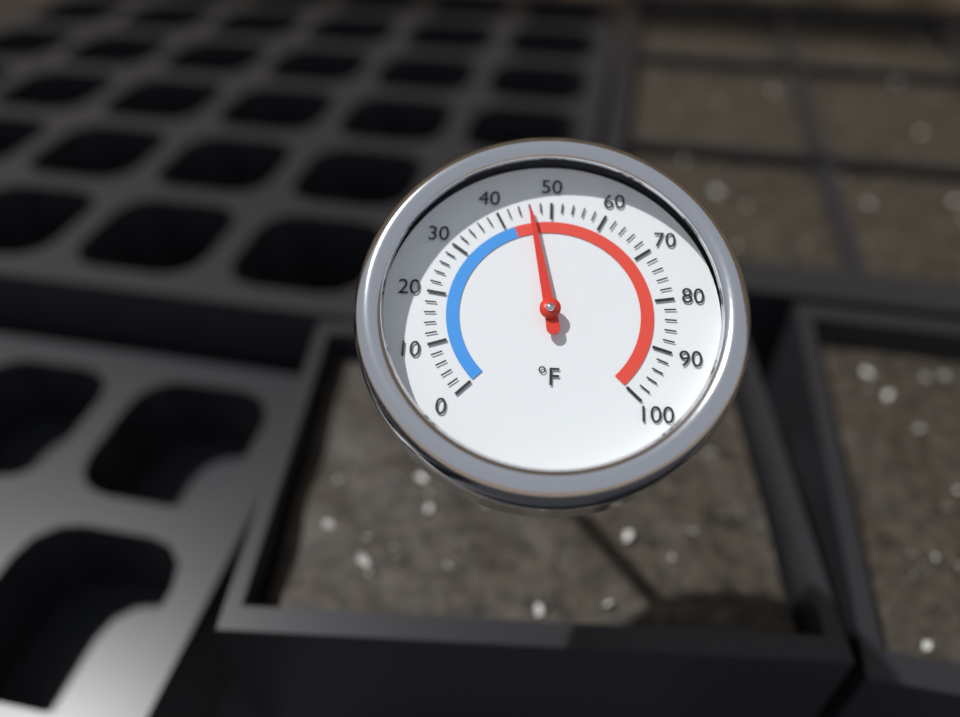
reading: 46 °F
